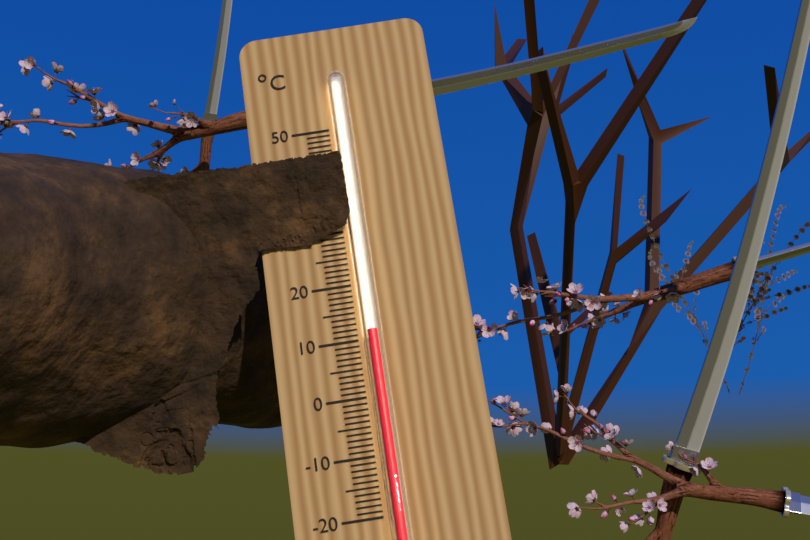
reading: 11 °C
